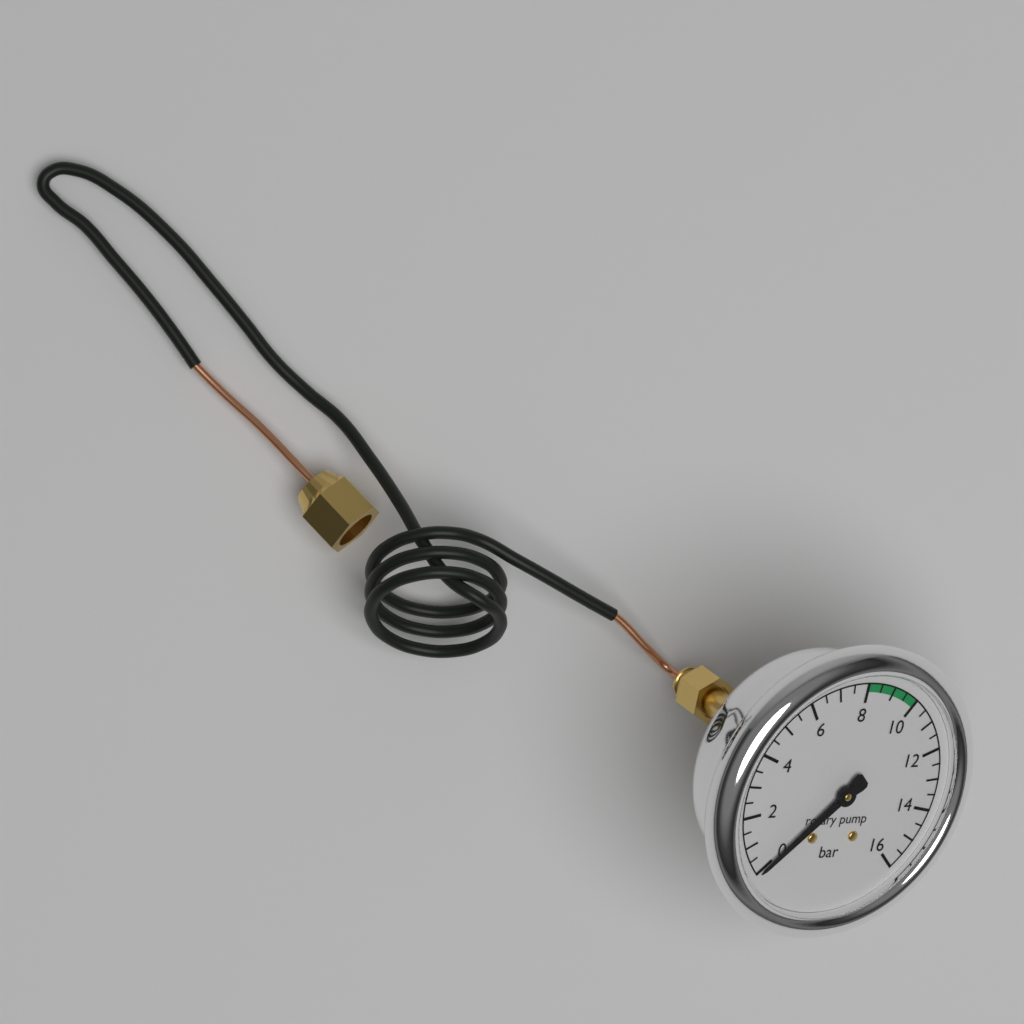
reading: 0.0 bar
